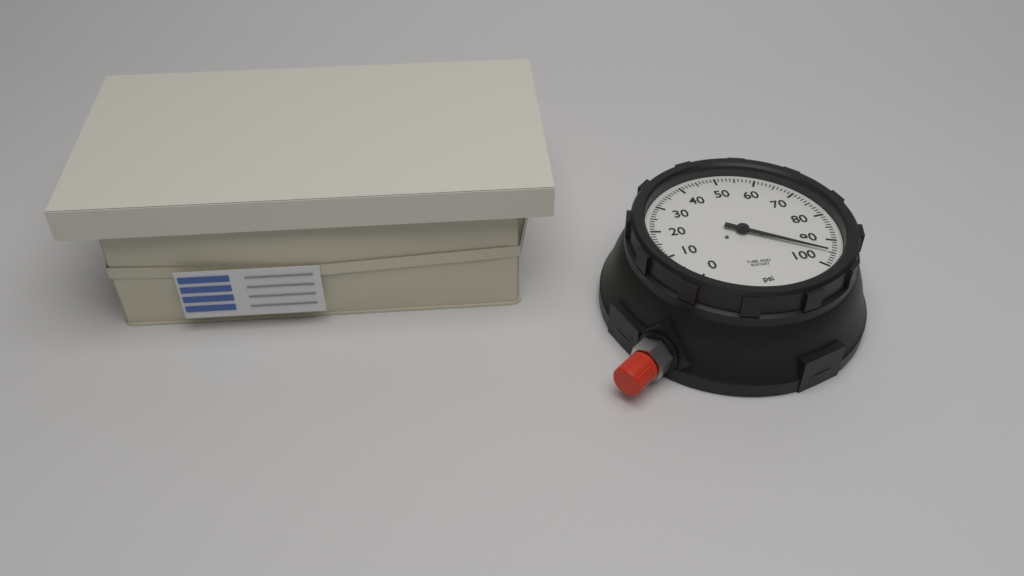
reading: 95 psi
